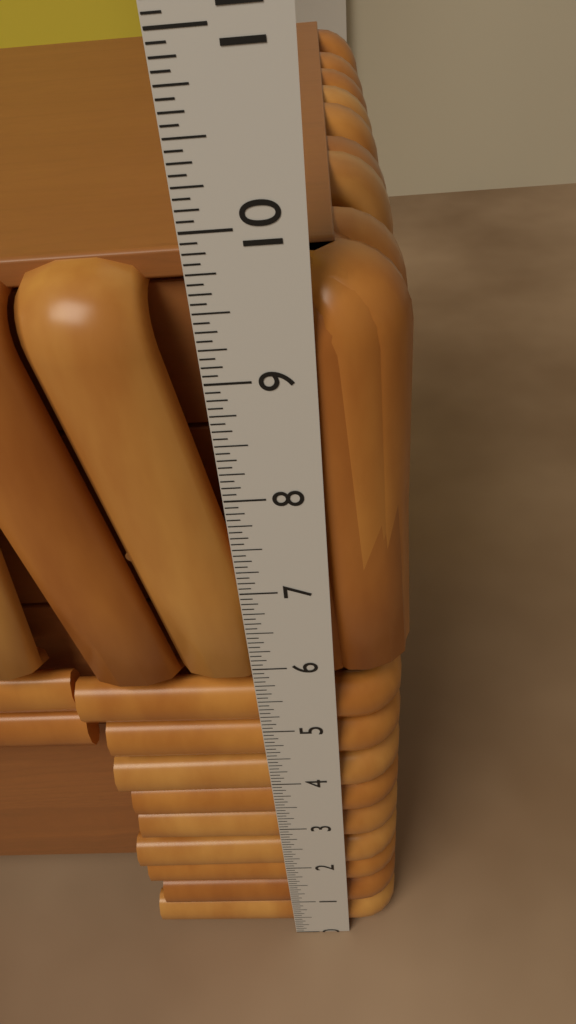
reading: 9.6875 in
